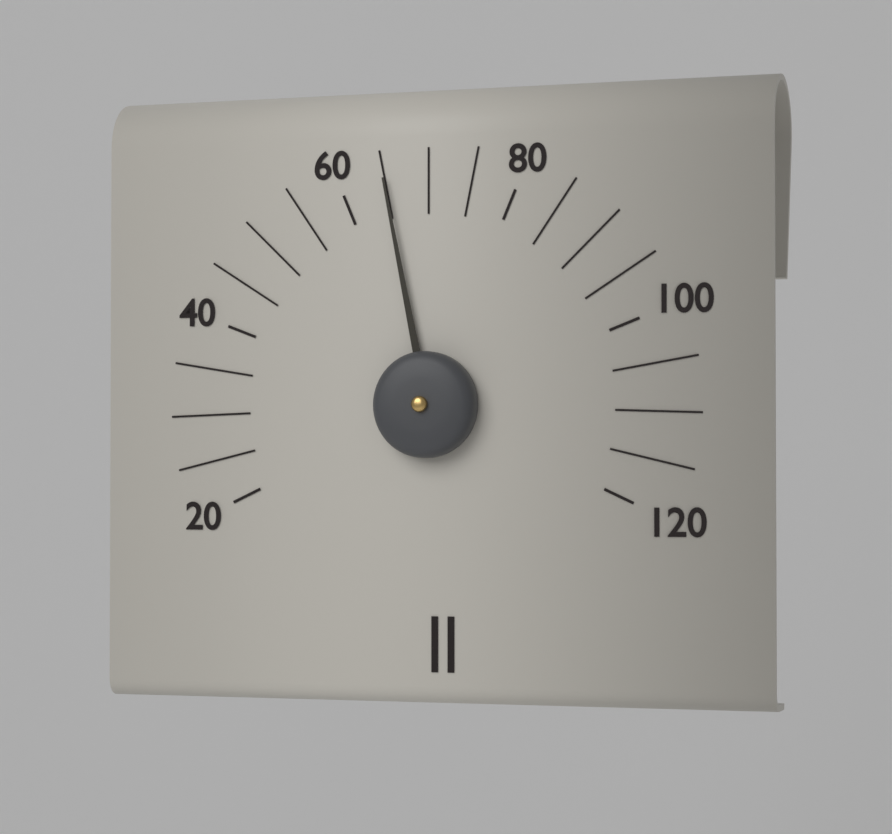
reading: 65 (no unit)
